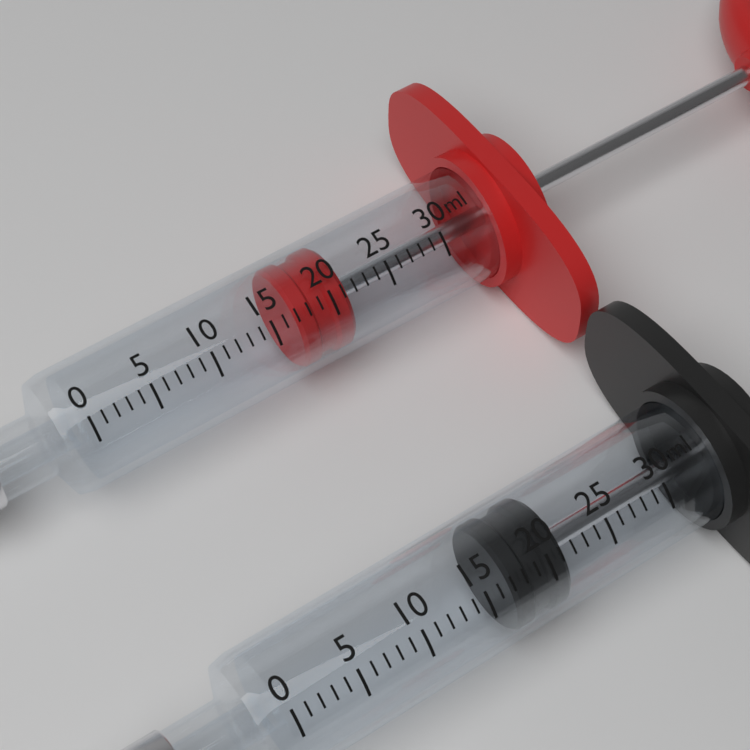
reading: 17 ml
